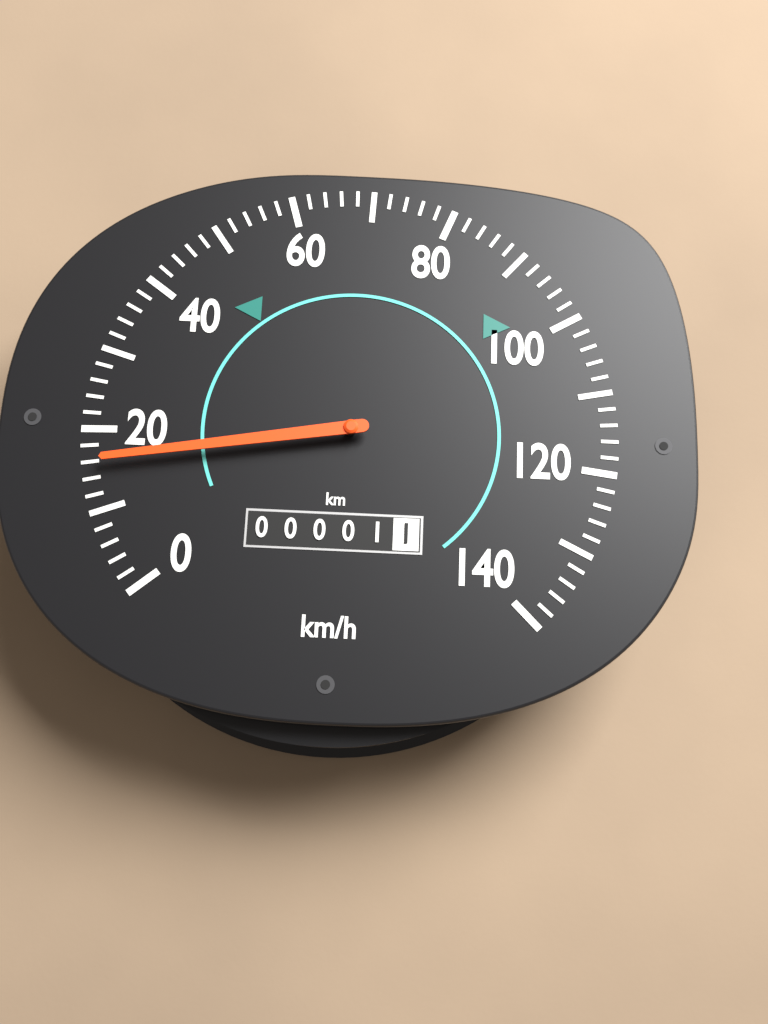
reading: 16 km/h
